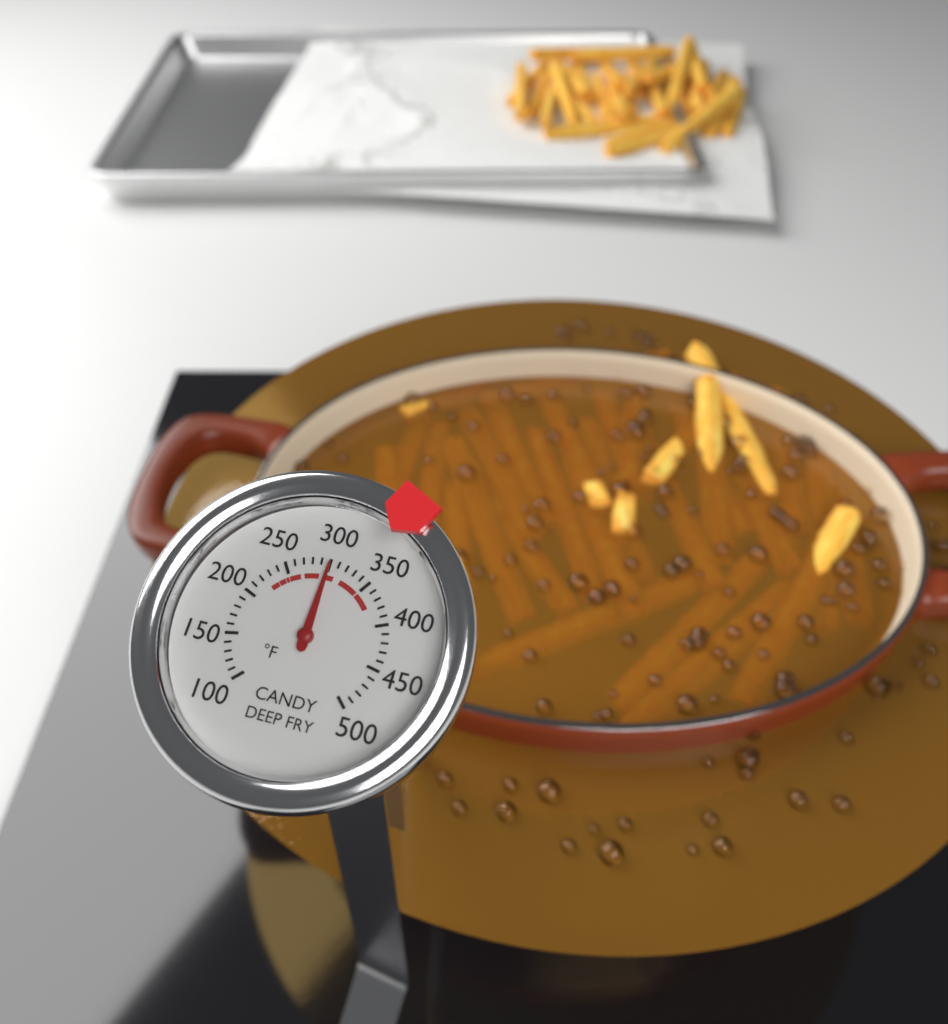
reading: 300 °F
